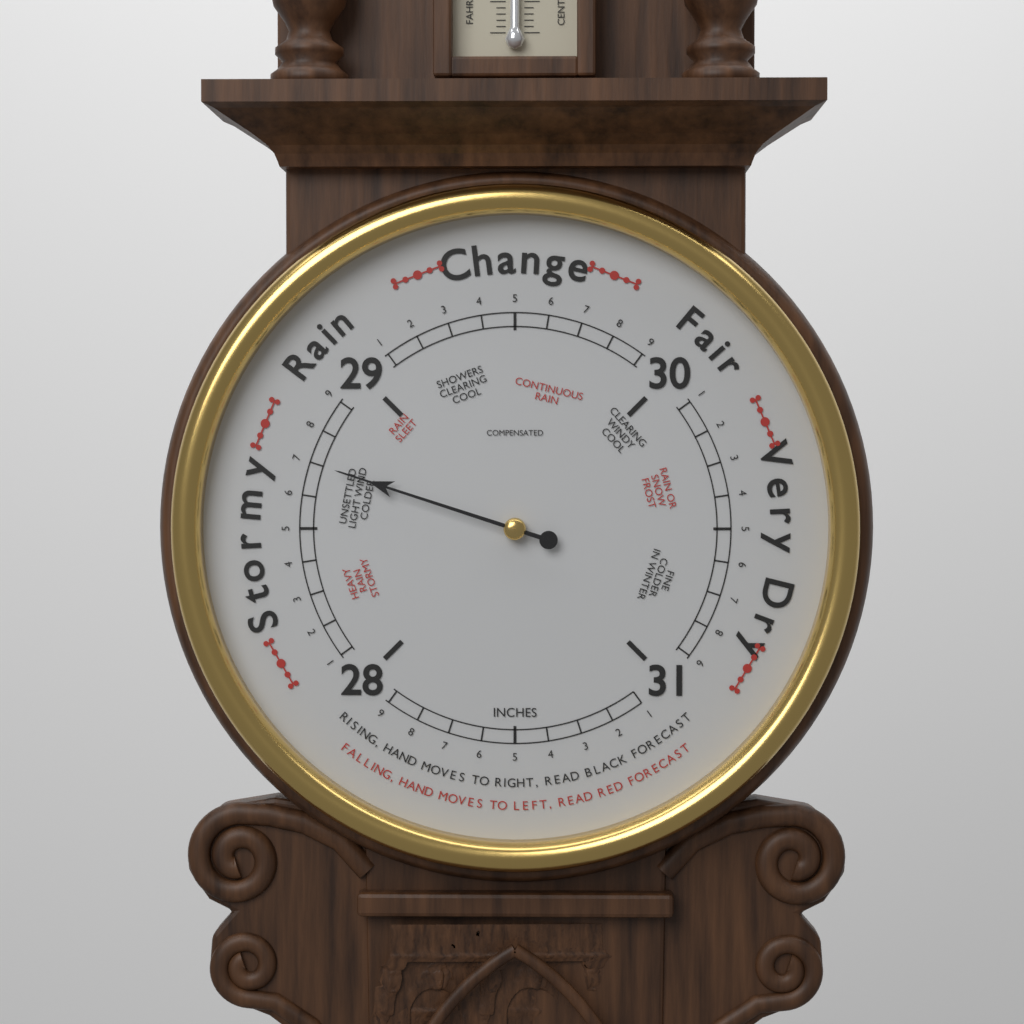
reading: 28.7 inHg
